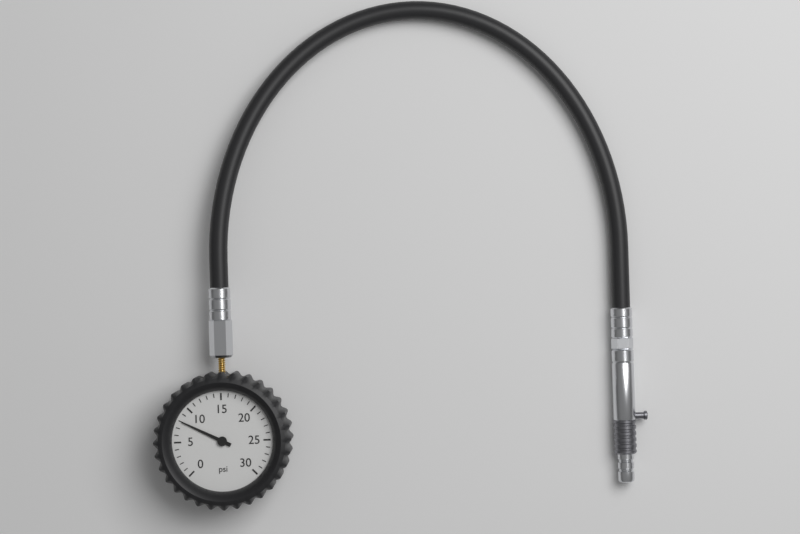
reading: 8 psi
